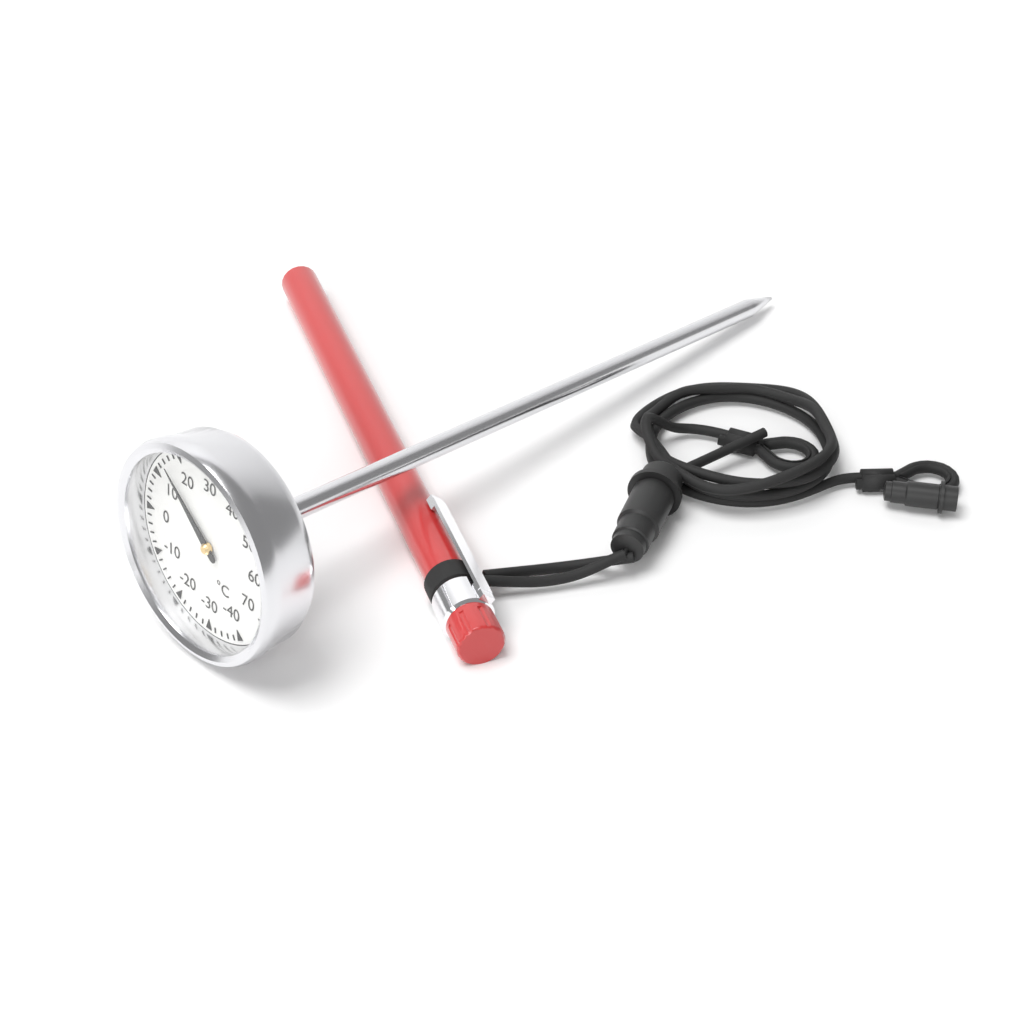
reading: 14 °C
